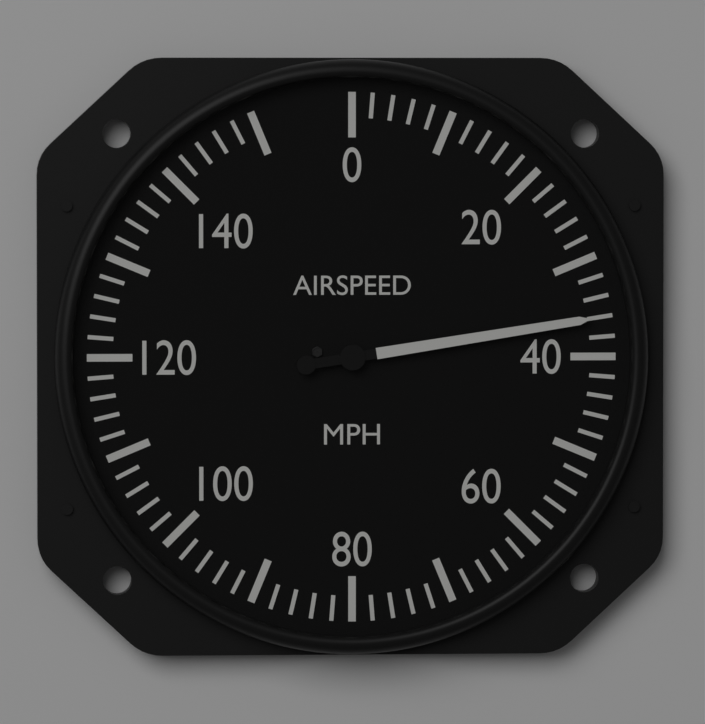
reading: 36 mph
